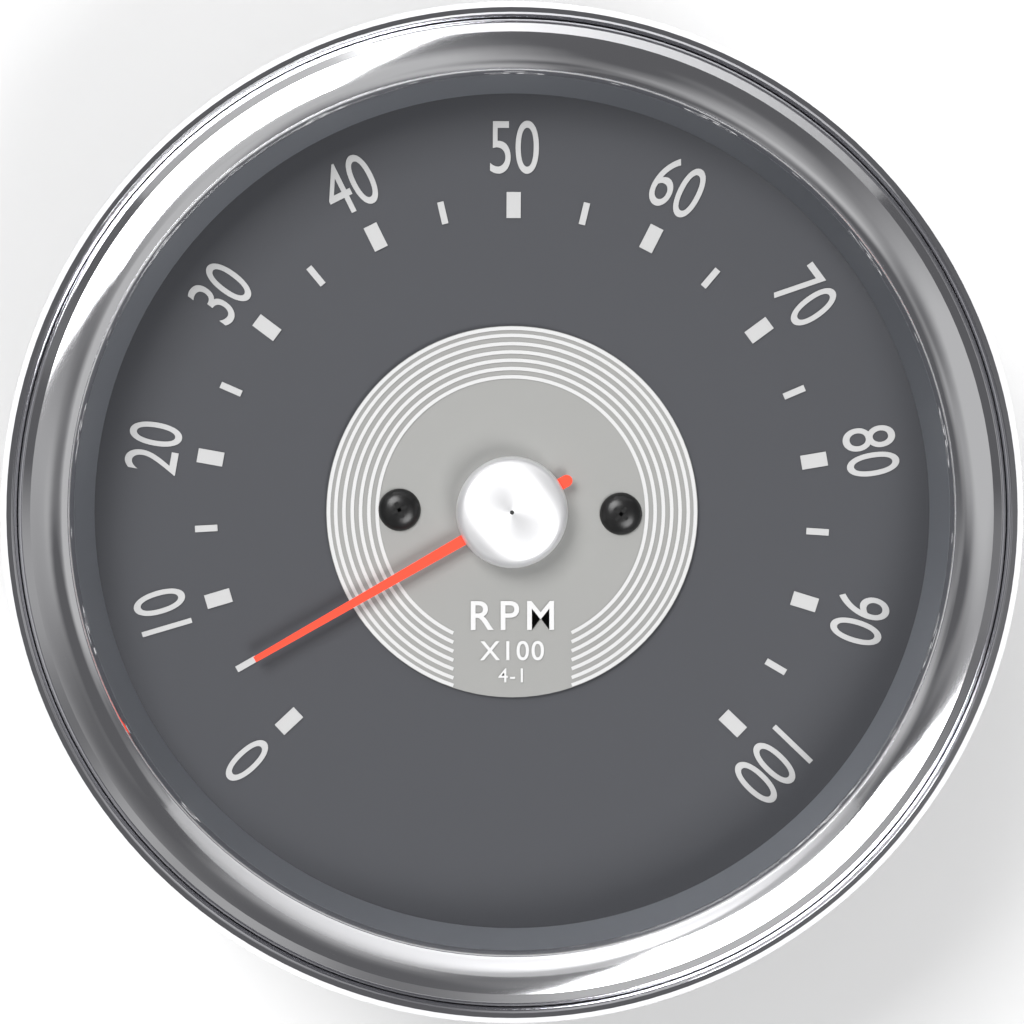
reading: 5 RPM x100
